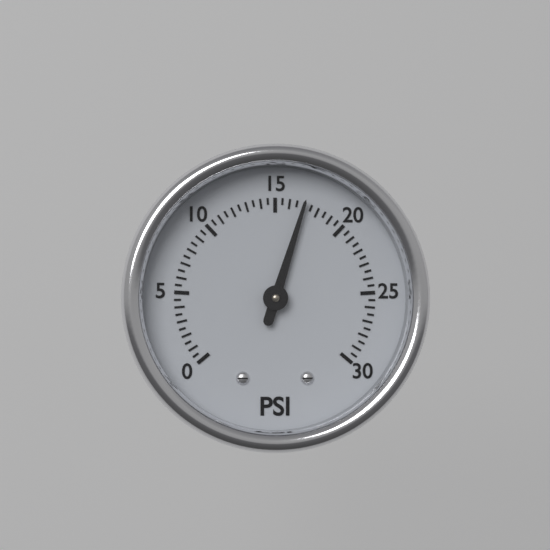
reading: 17.0 psi
